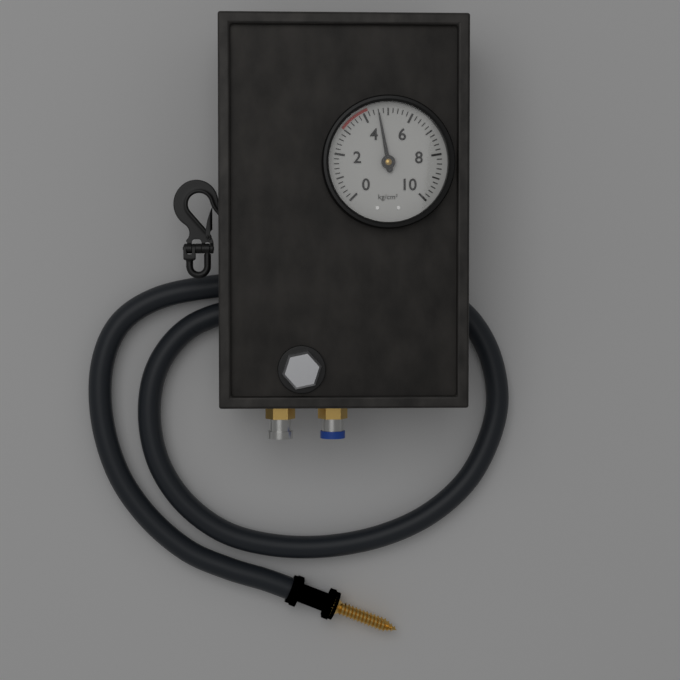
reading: 4.6 kg/cm²
